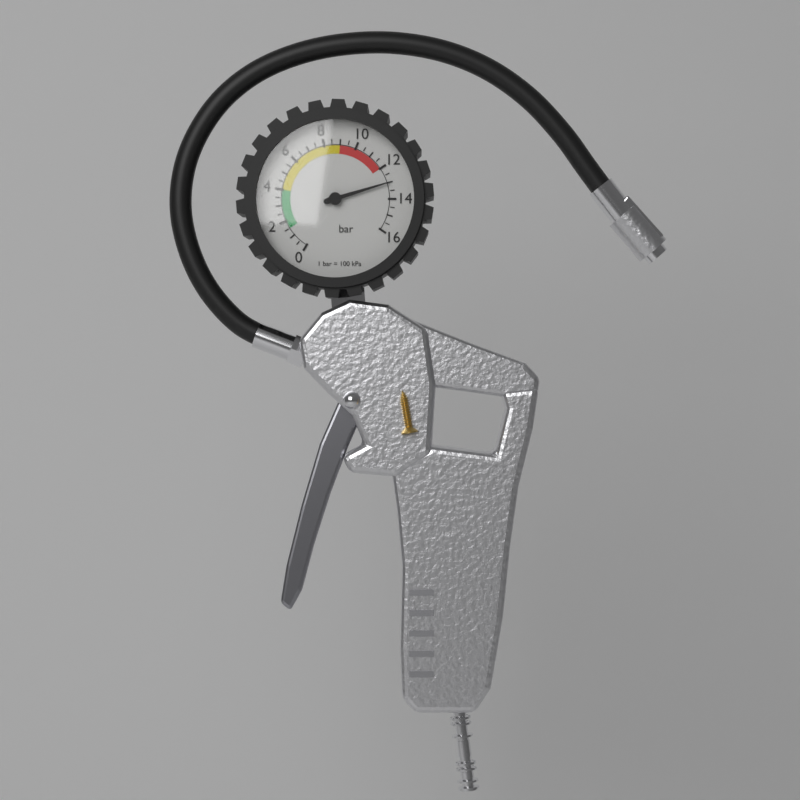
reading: 13.0 bar
